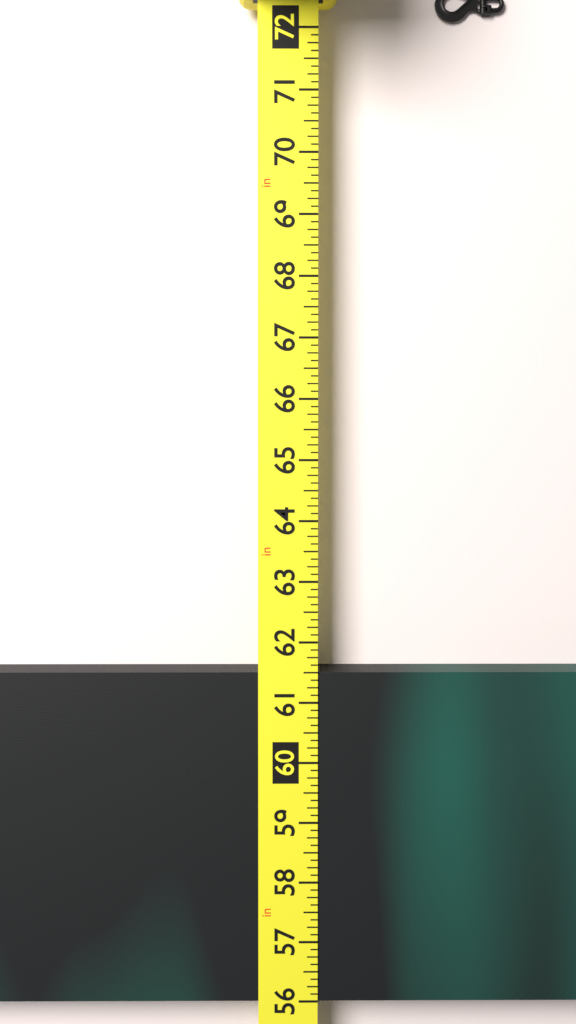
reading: 61.500 in
